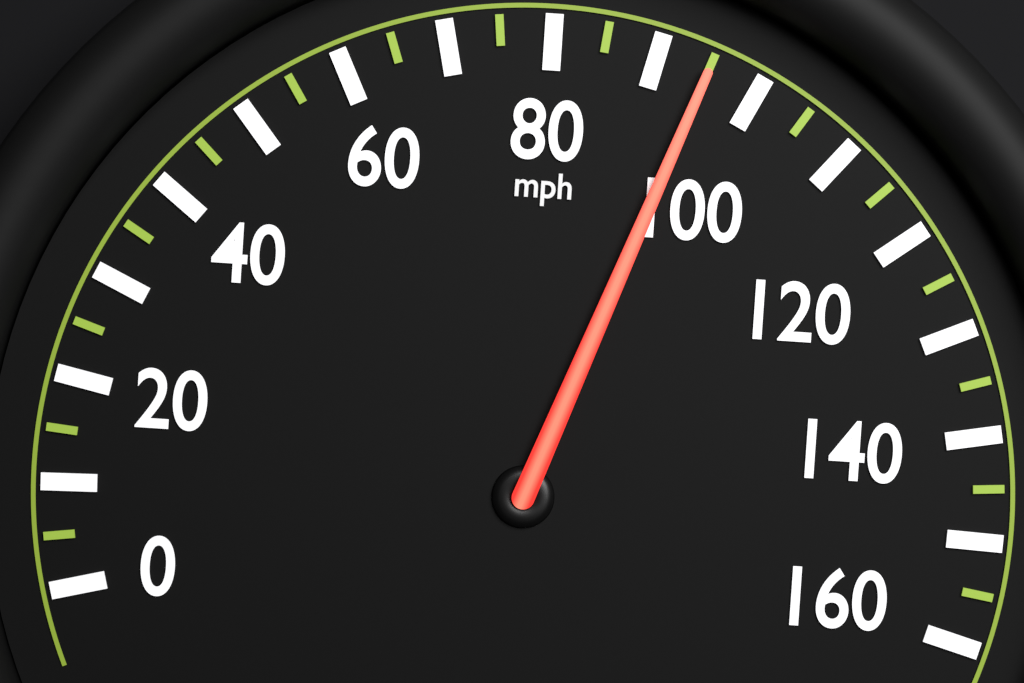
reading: 95 mph
